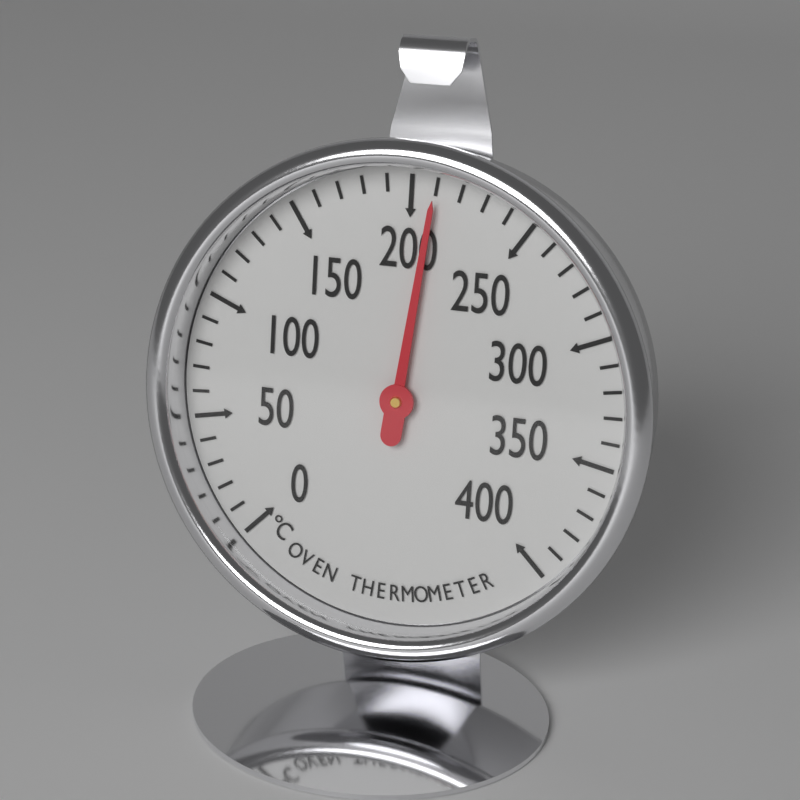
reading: 210 °C
